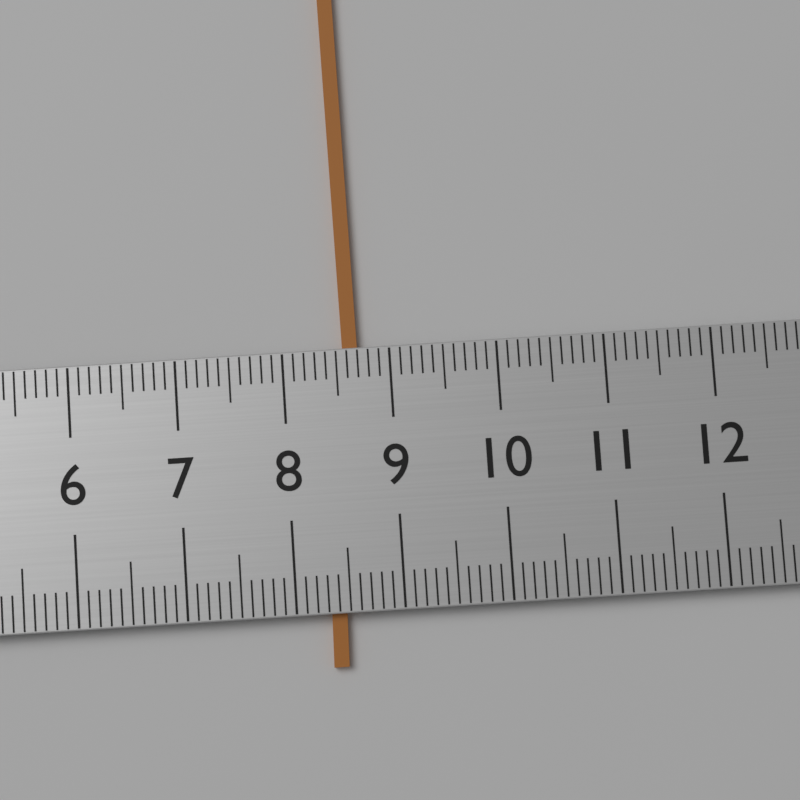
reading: 8.7 (no unit)
